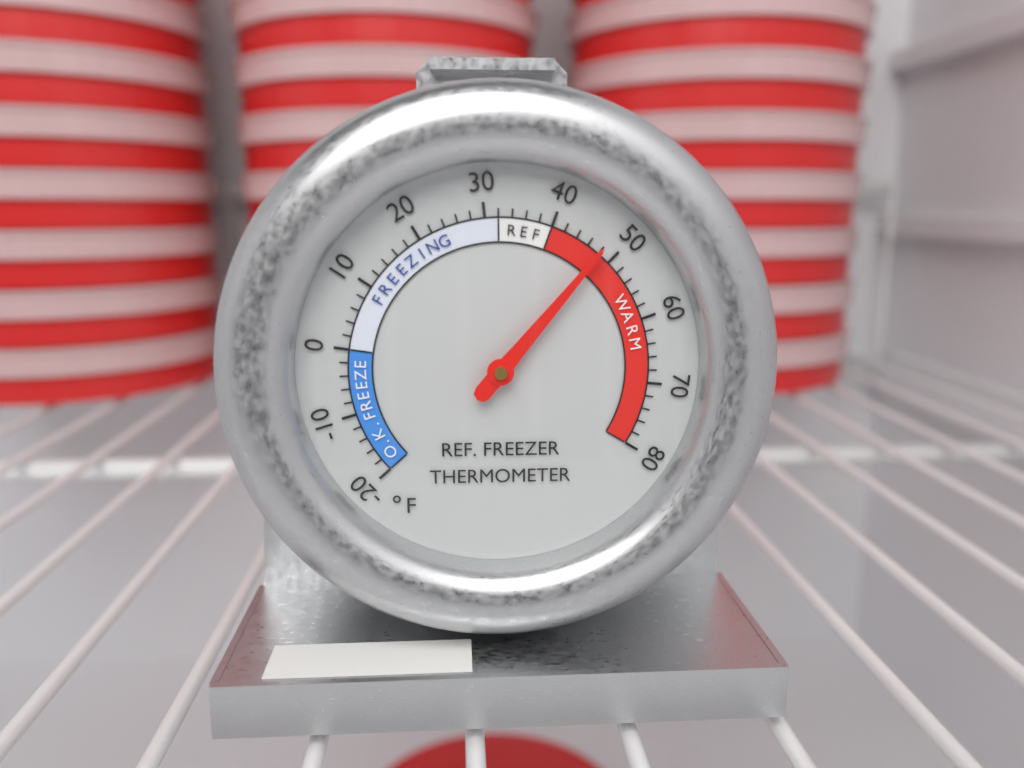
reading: 48 °F
